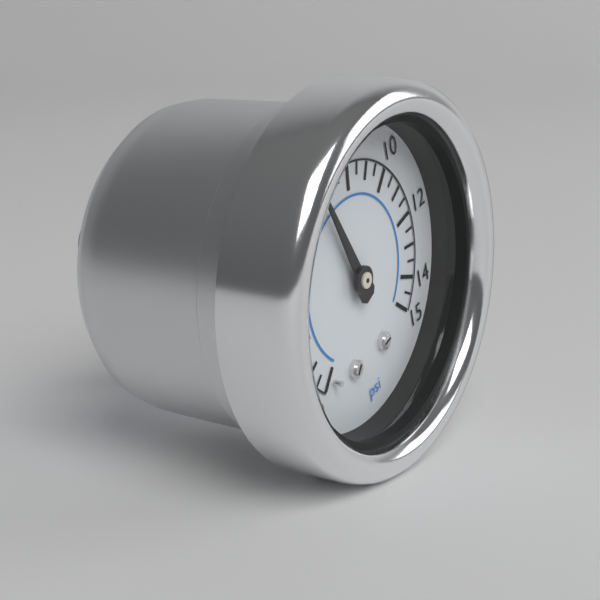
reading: 6.5 psi
